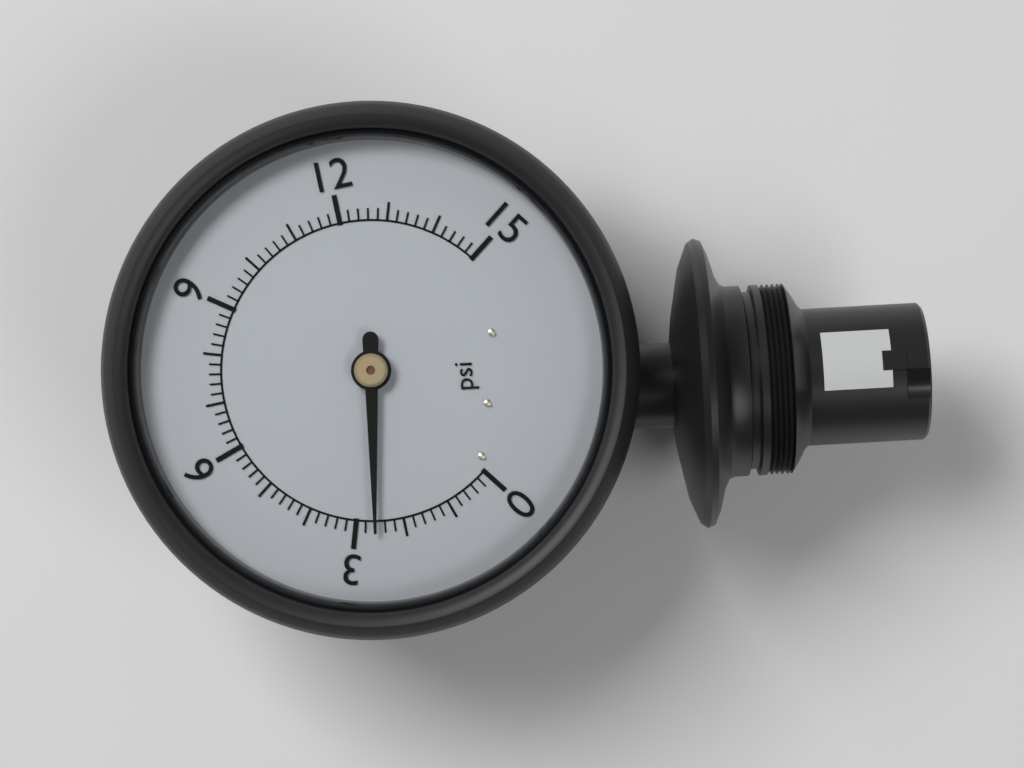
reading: 2.6 psi
